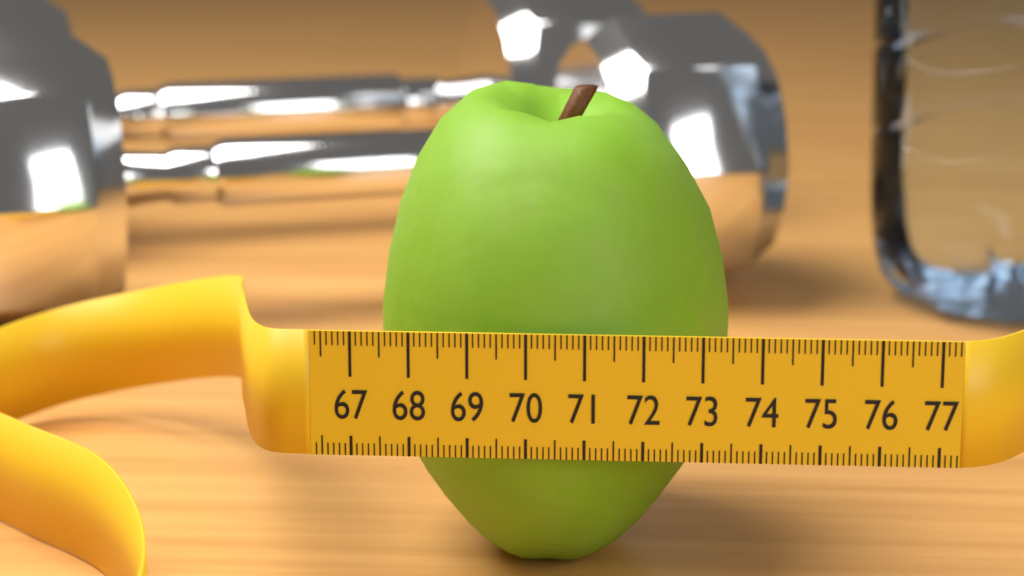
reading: 73.5 (no unit)
